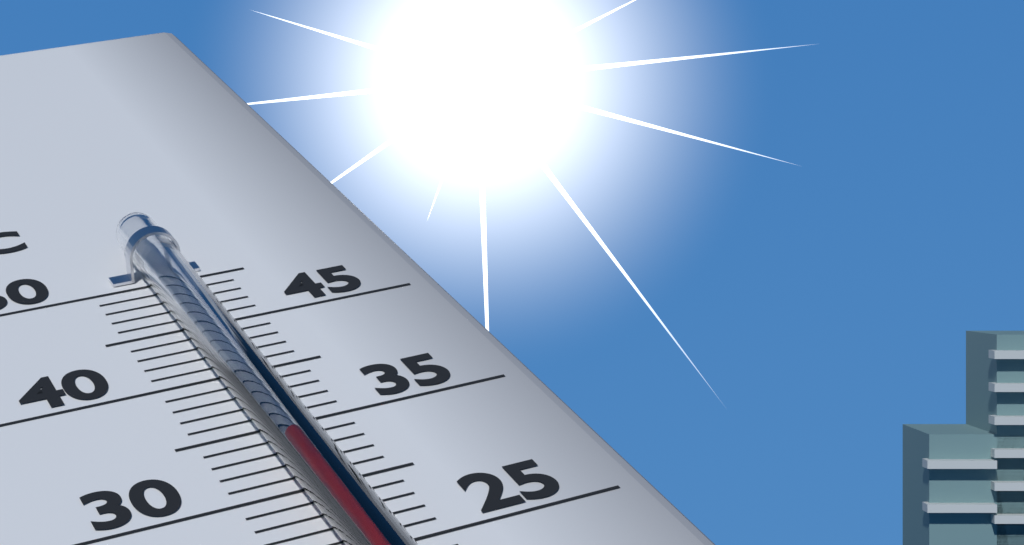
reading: 32 °C
